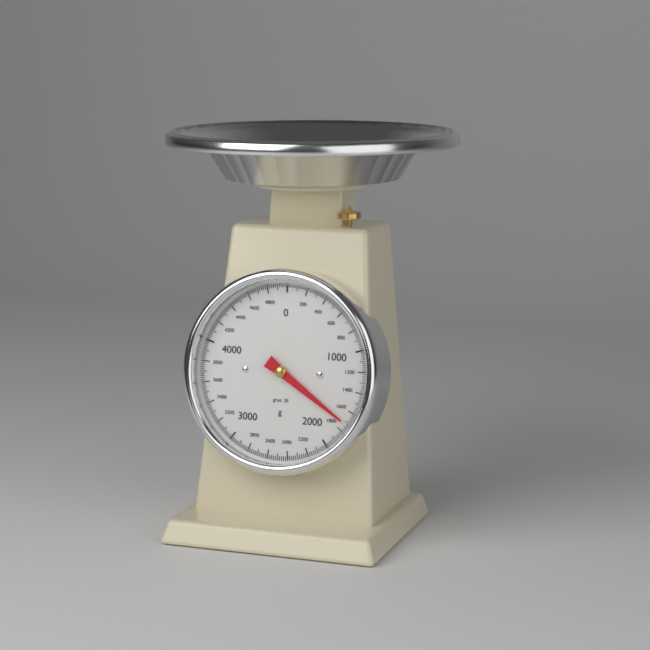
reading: 1720 g
